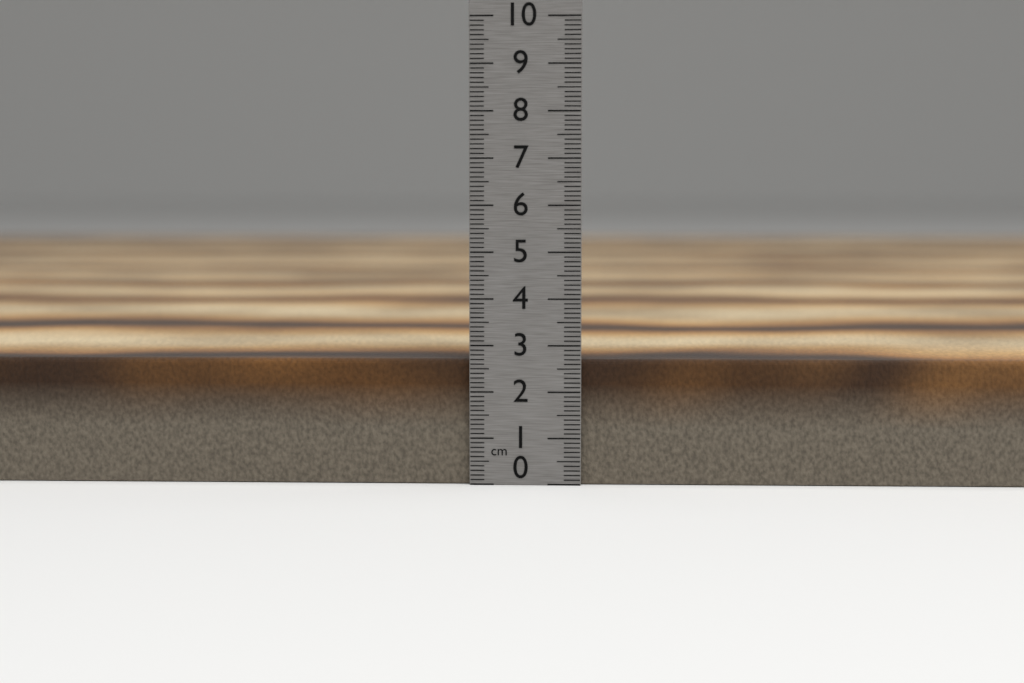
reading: 2.7 cm
